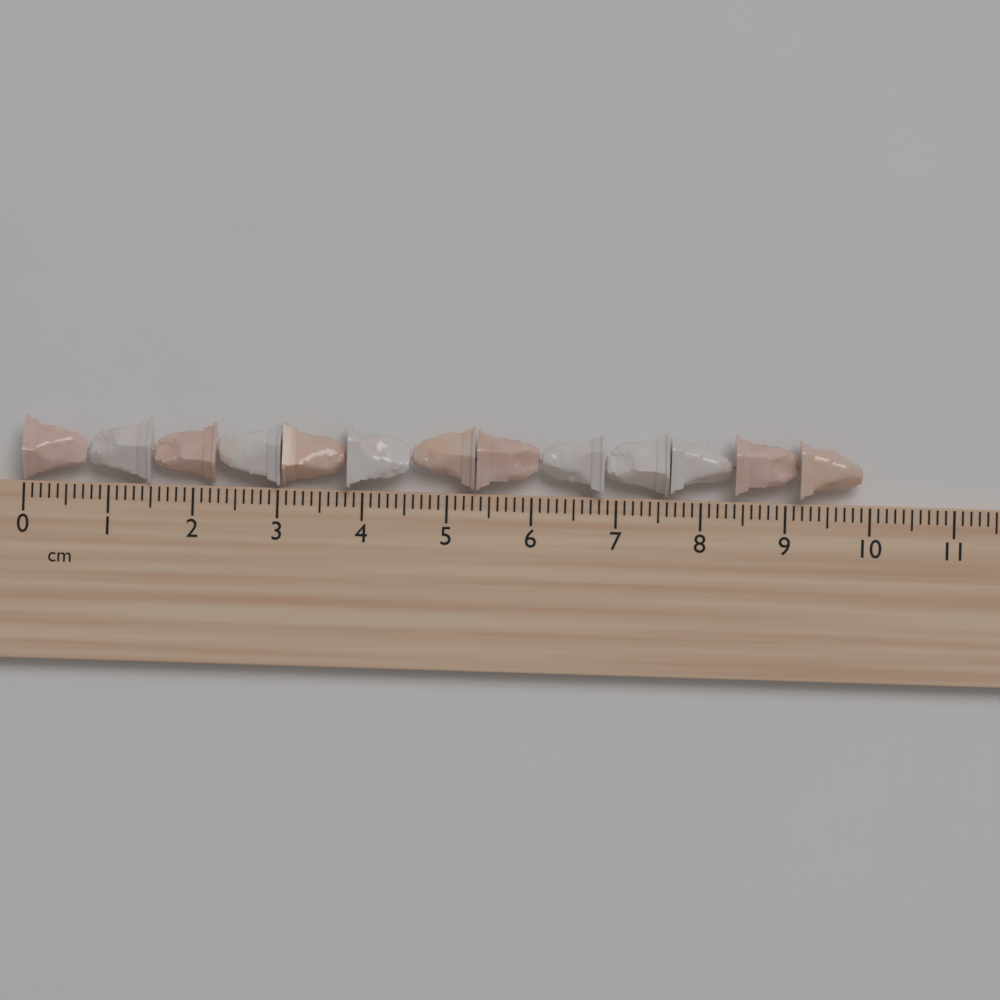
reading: 9.9 cm
